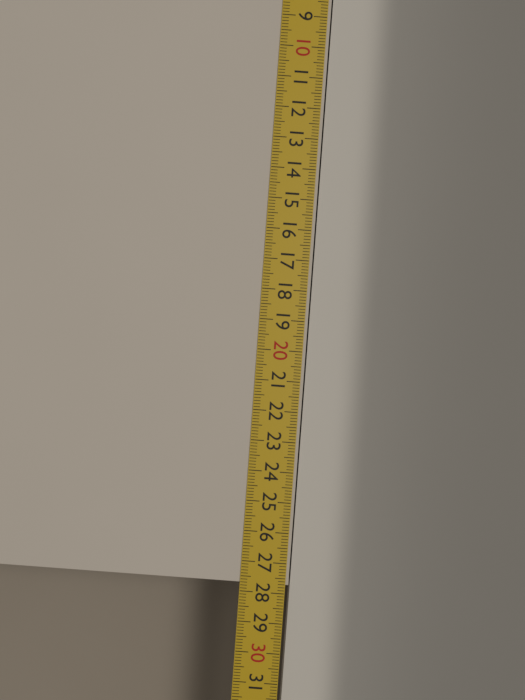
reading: 27.7 cm
